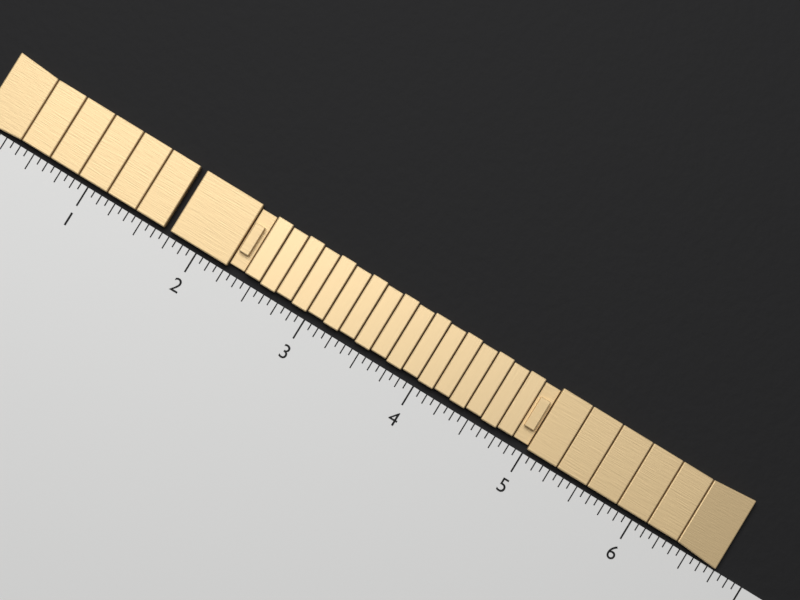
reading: 6.7500 (no unit)
